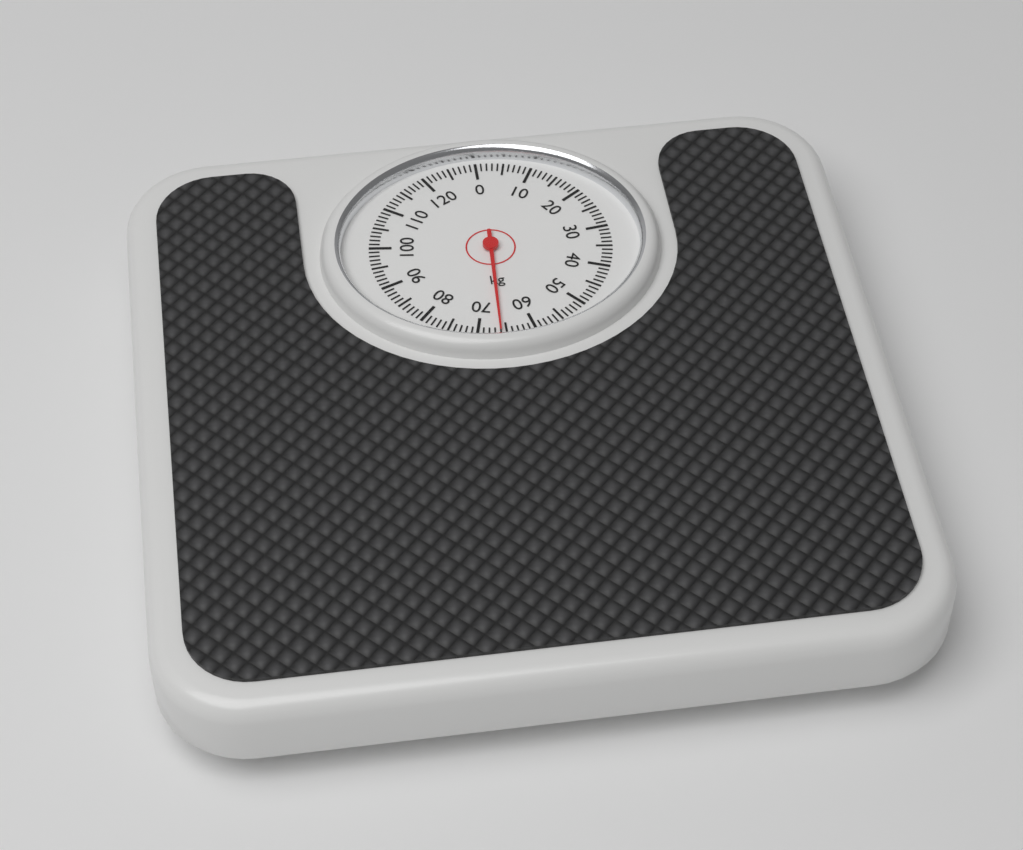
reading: 66 kg
